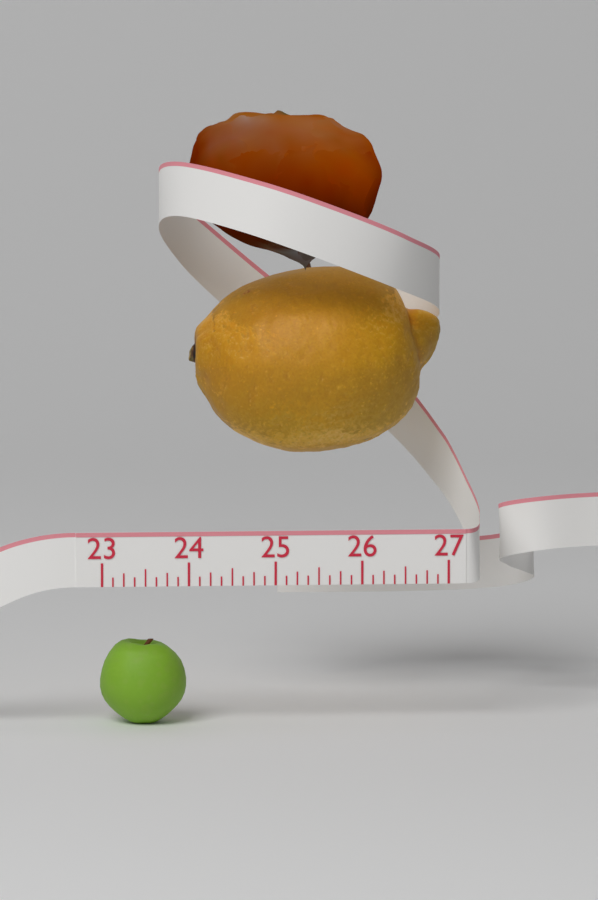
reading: 24.000 (no unit)
